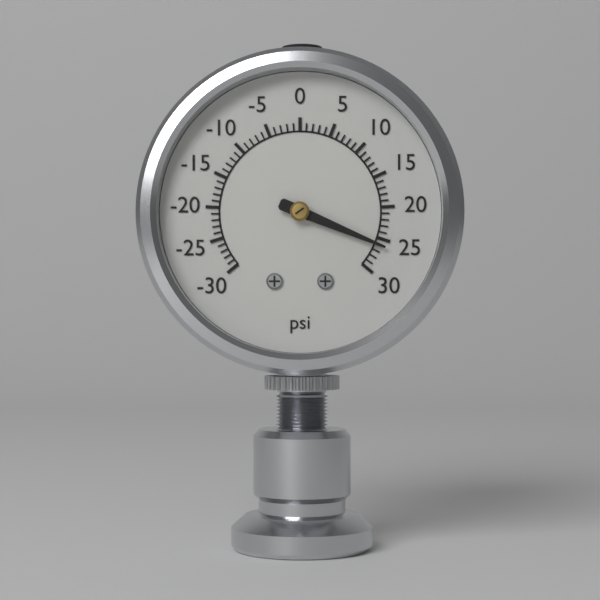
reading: 26 psi
